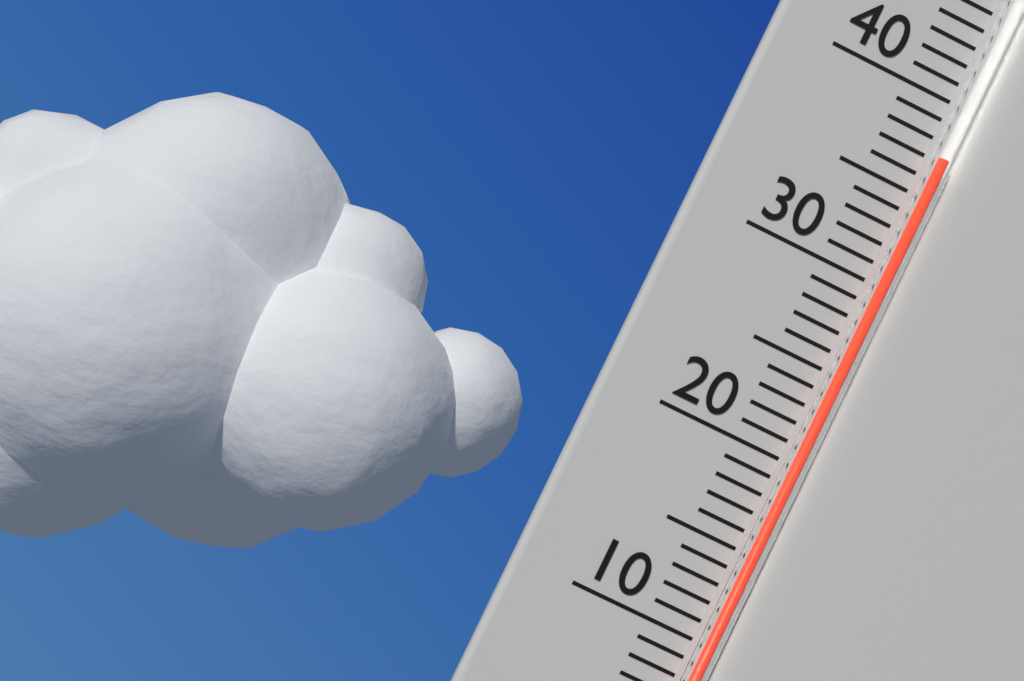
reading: 37 °C
